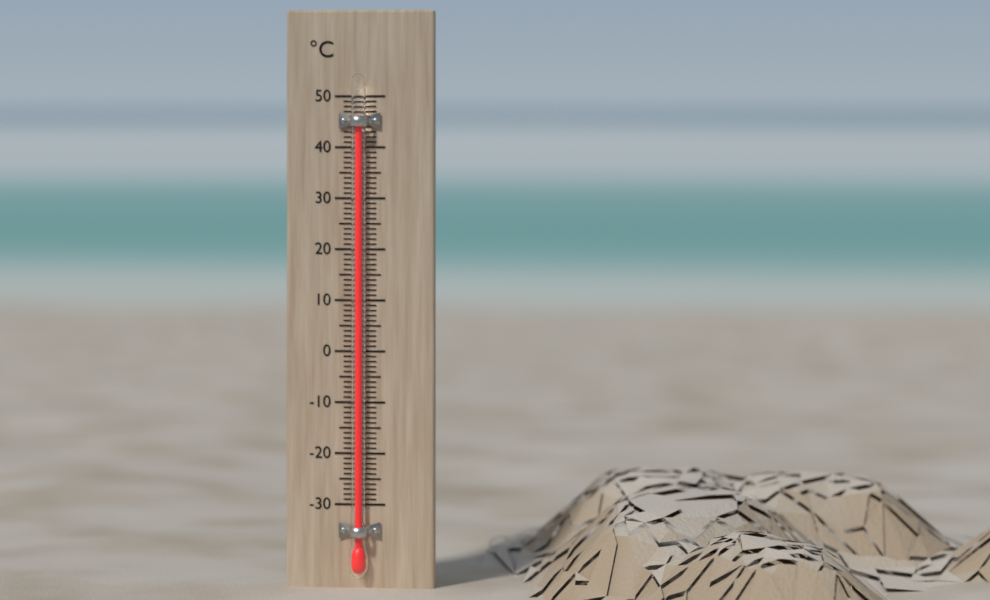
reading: 45 °C
